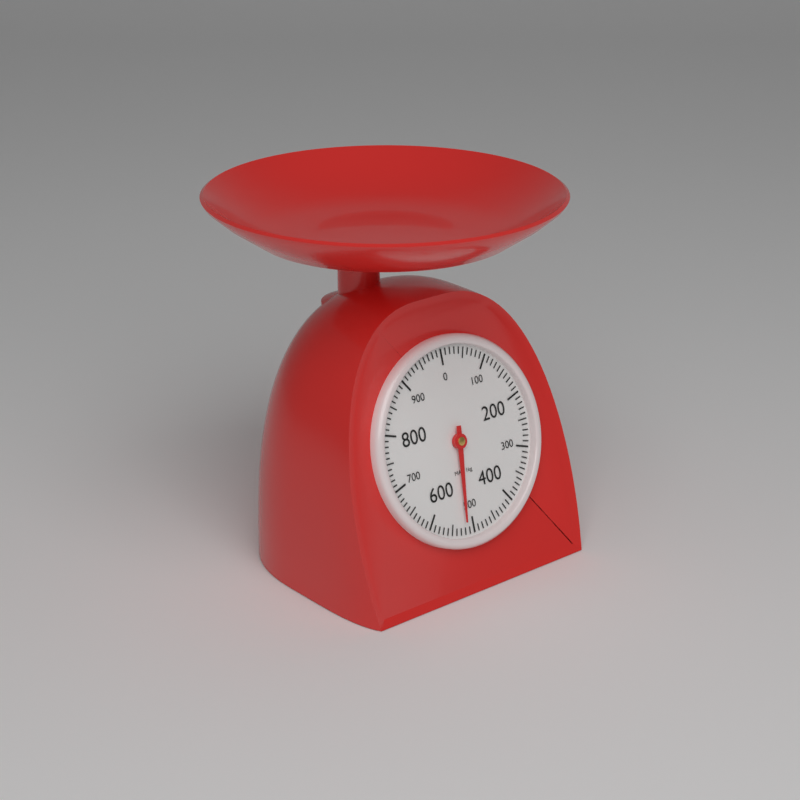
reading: 520 g
